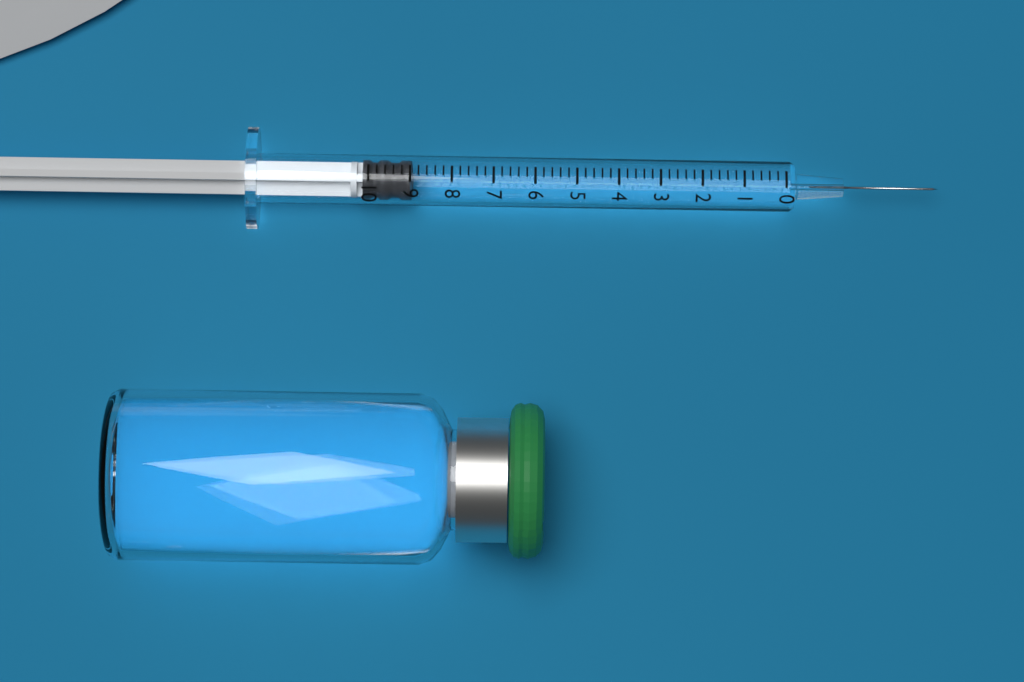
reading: 9.0 (no unit)
